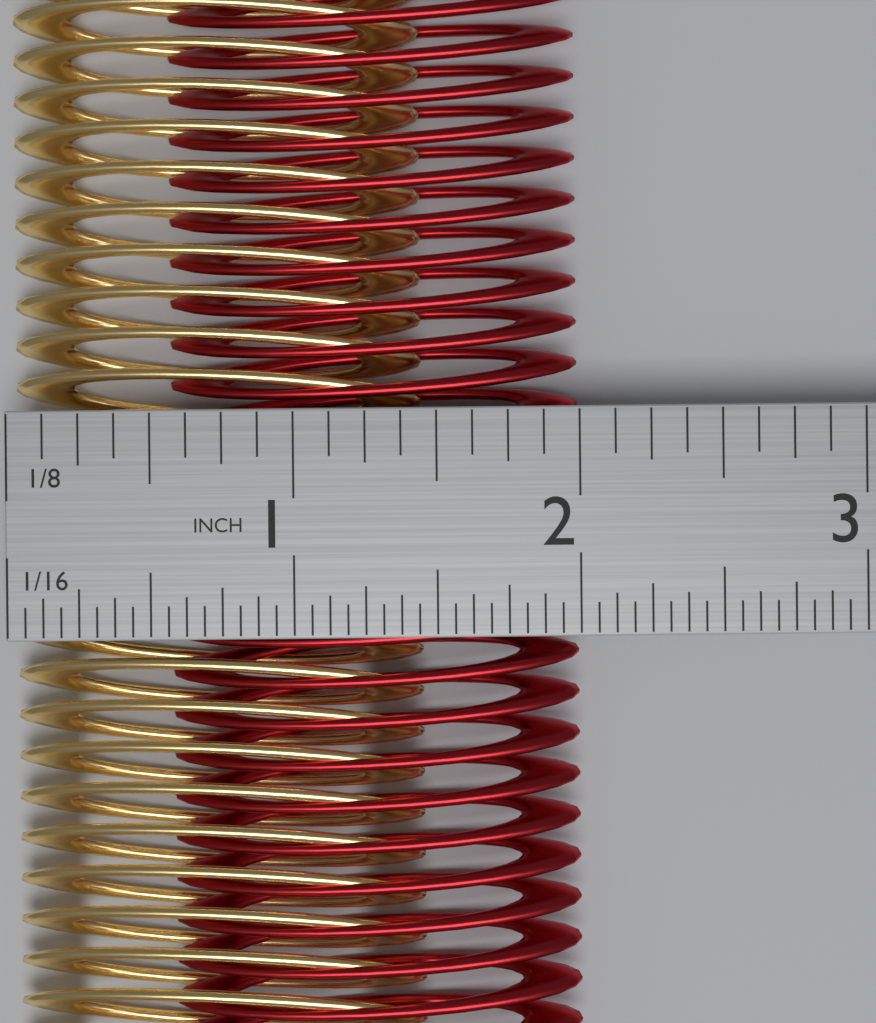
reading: 2.0000 in
